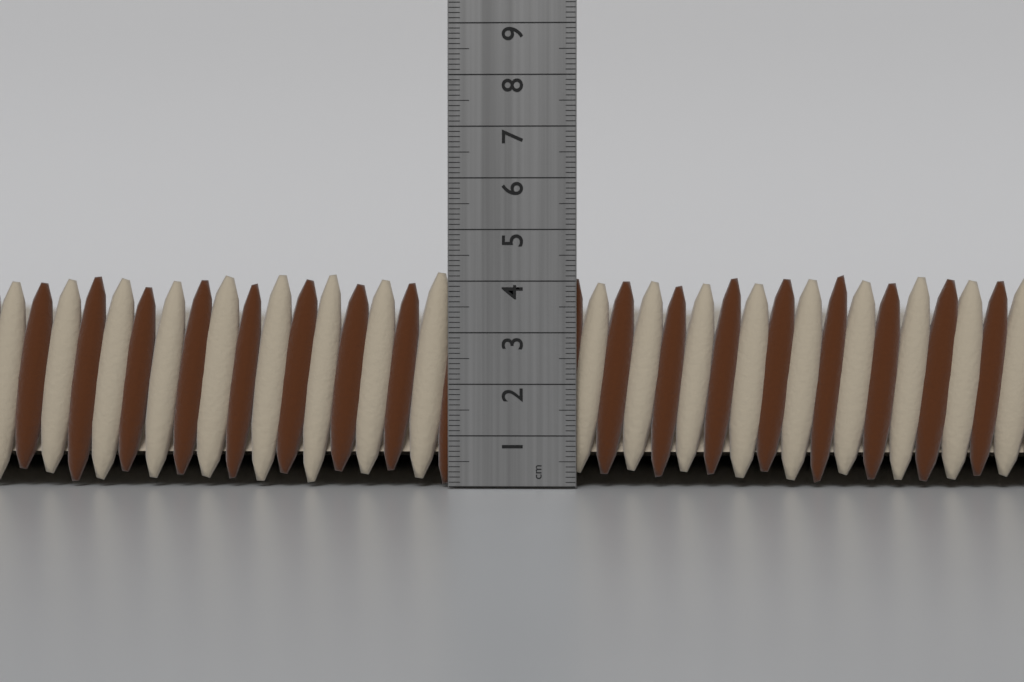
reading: 4.2 cm
